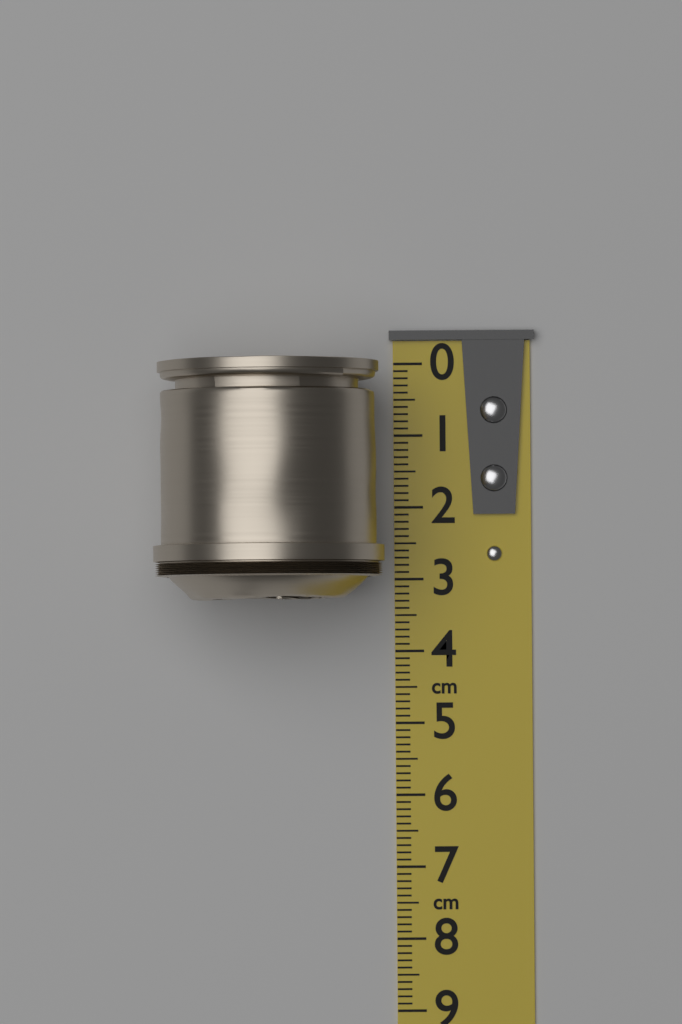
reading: 3.3 cm
